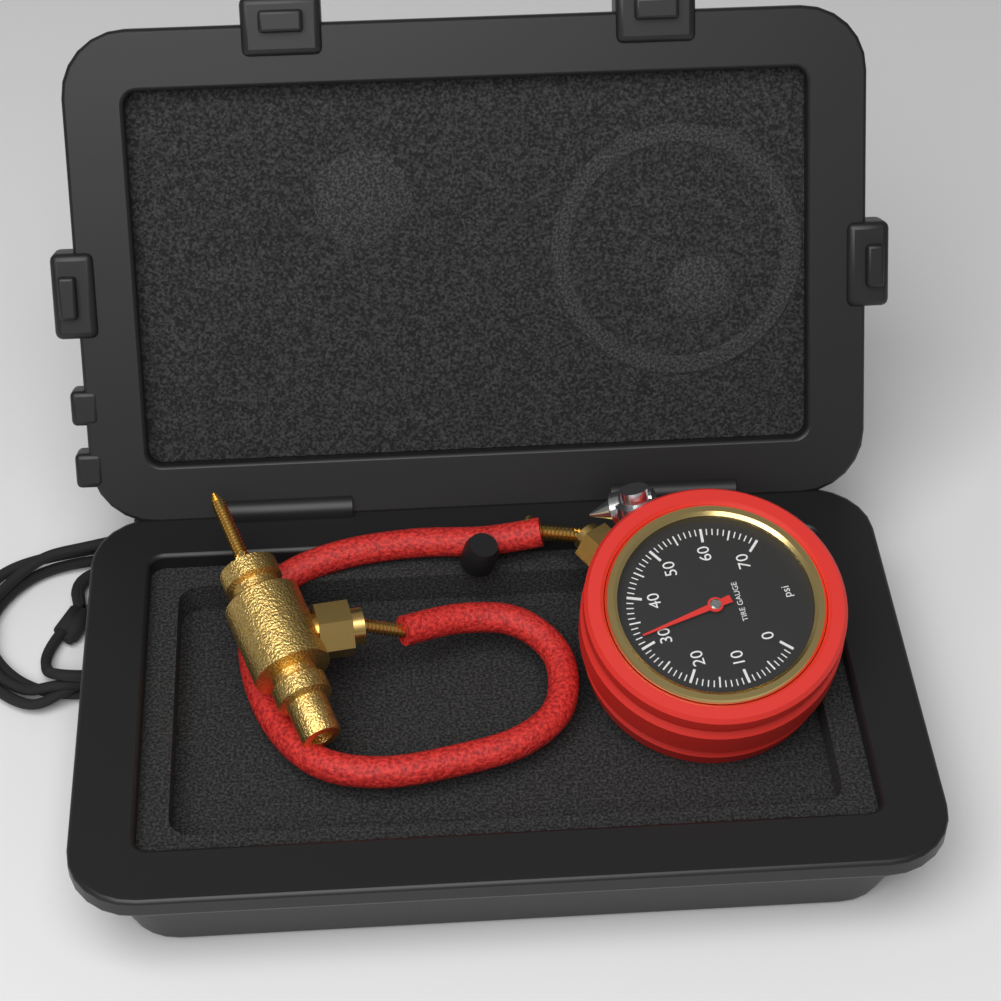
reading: 32 psi
